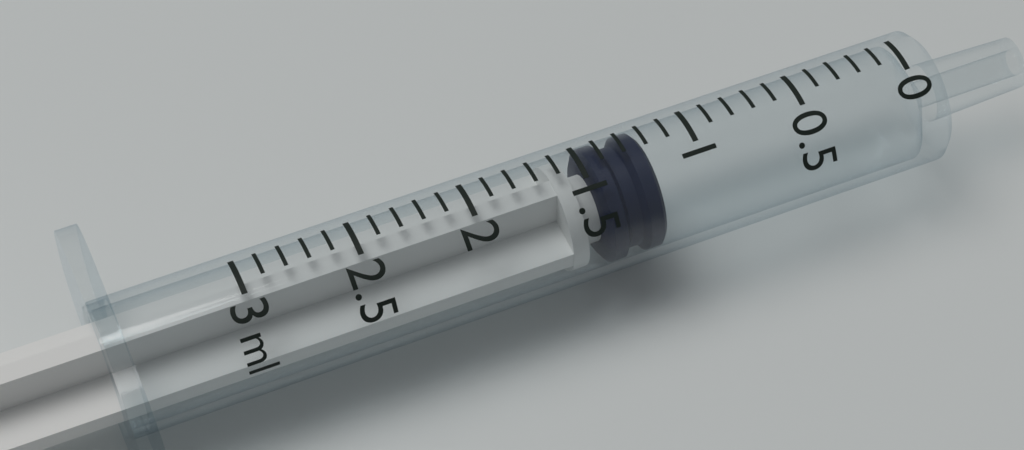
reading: 1.2 ml
